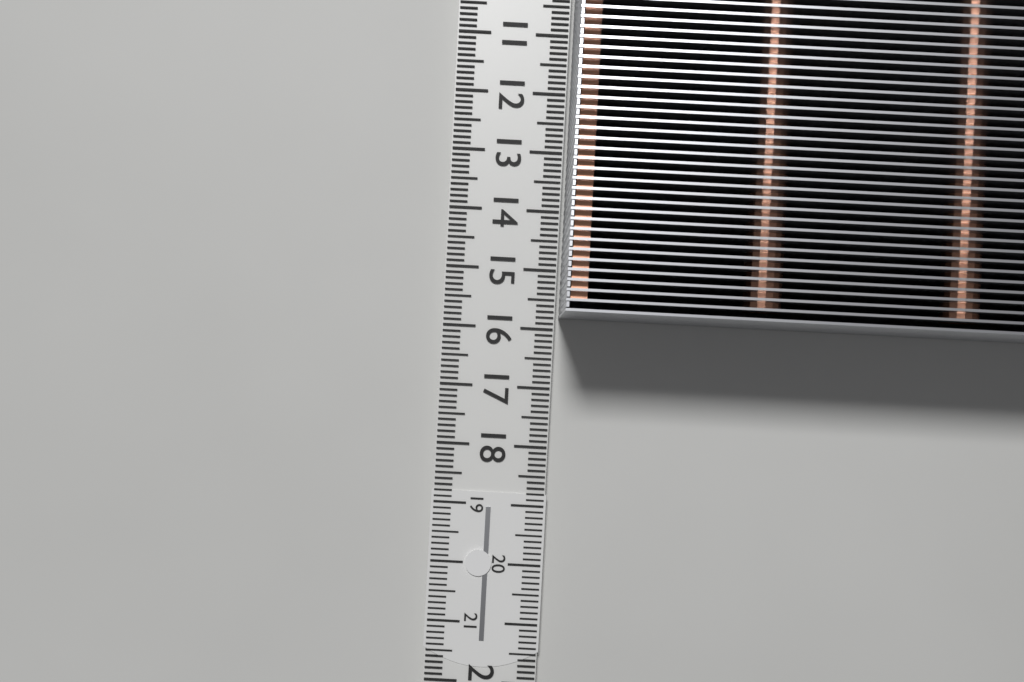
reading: 15.8 cm
